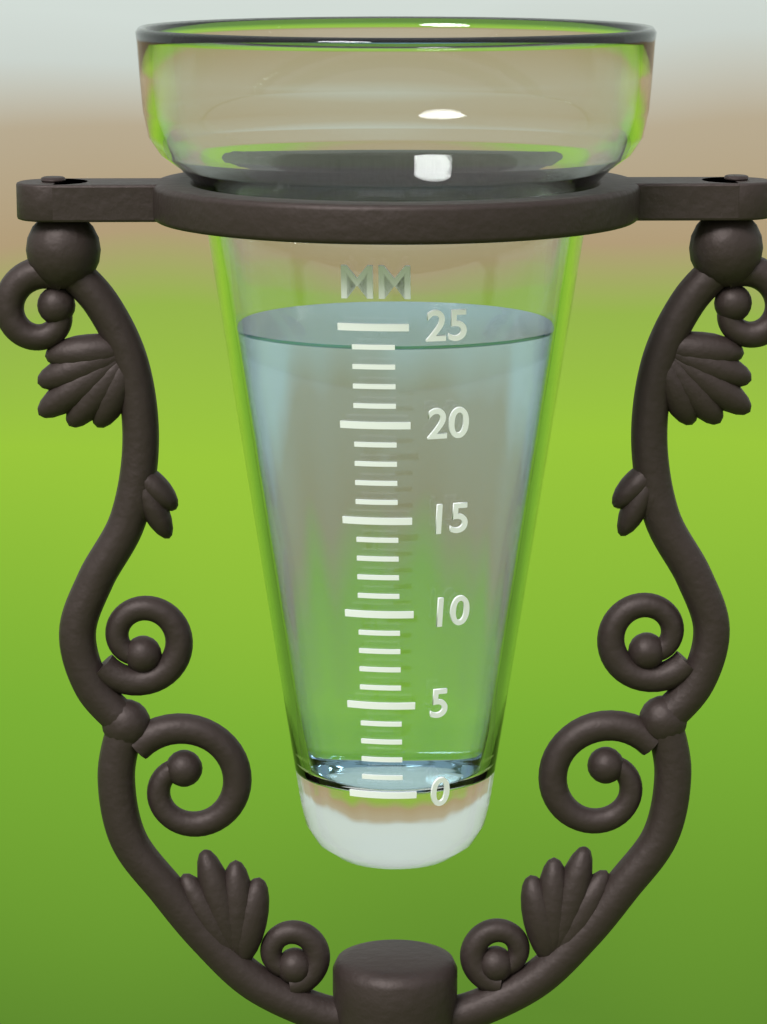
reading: 24 mm
